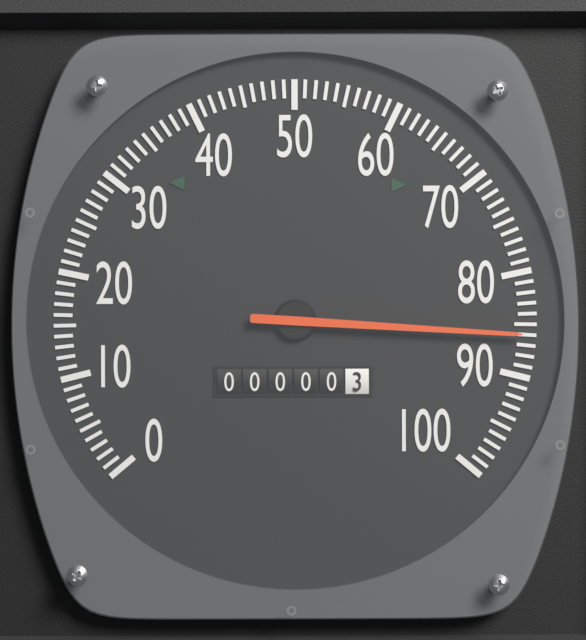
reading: 86 (no unit)
